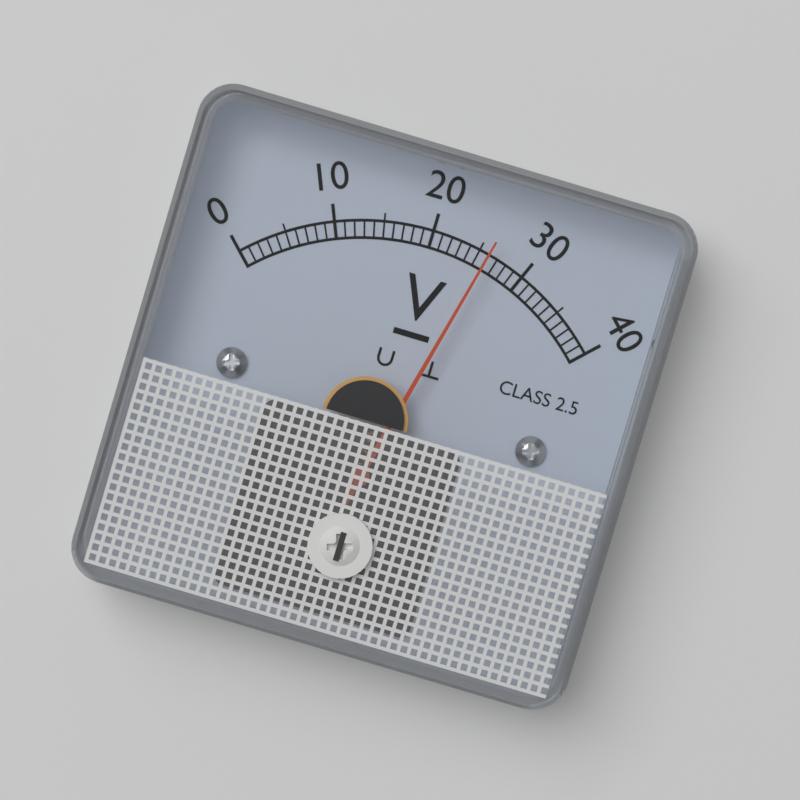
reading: 26 V
